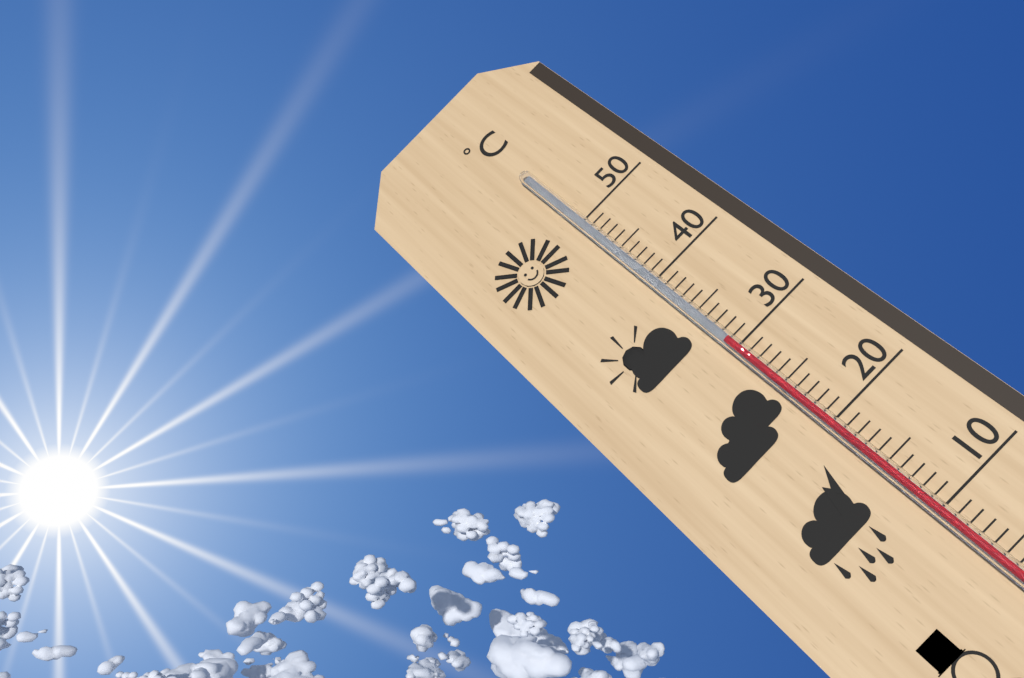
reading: 31 °C
